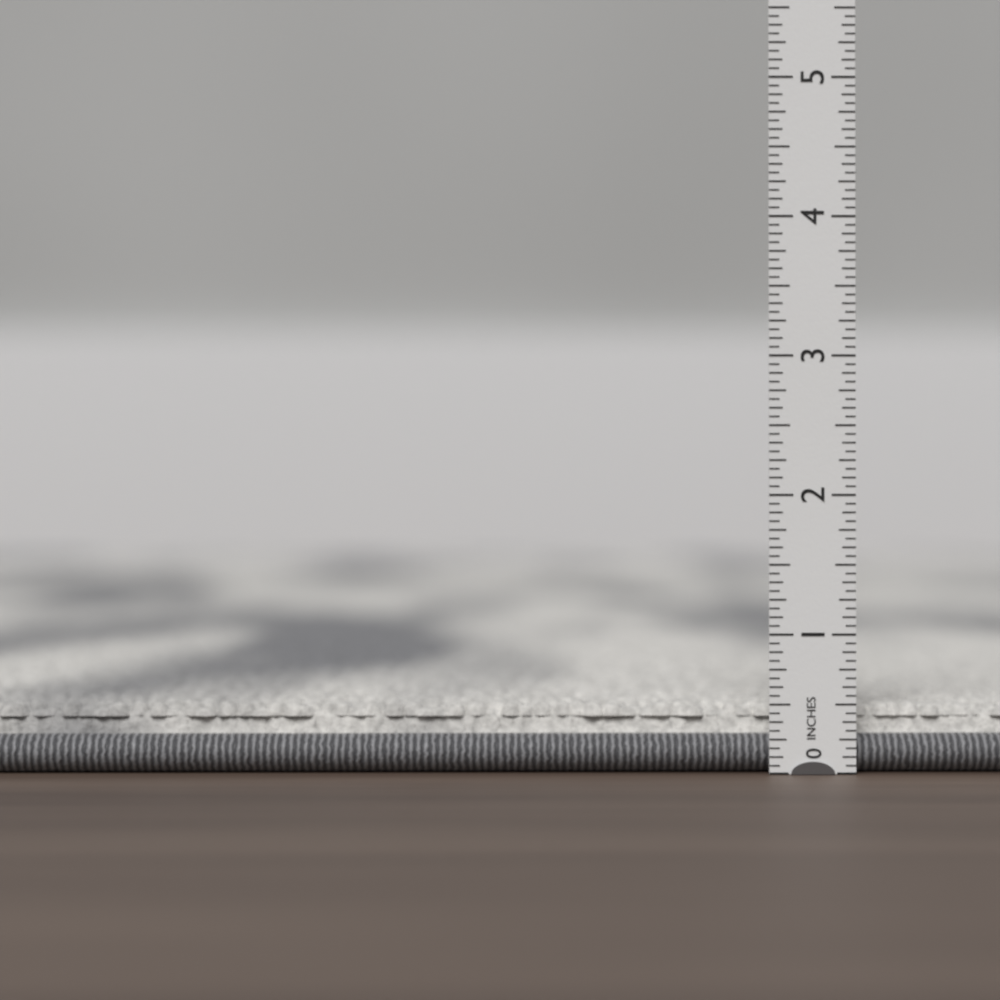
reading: 0.5000 in
